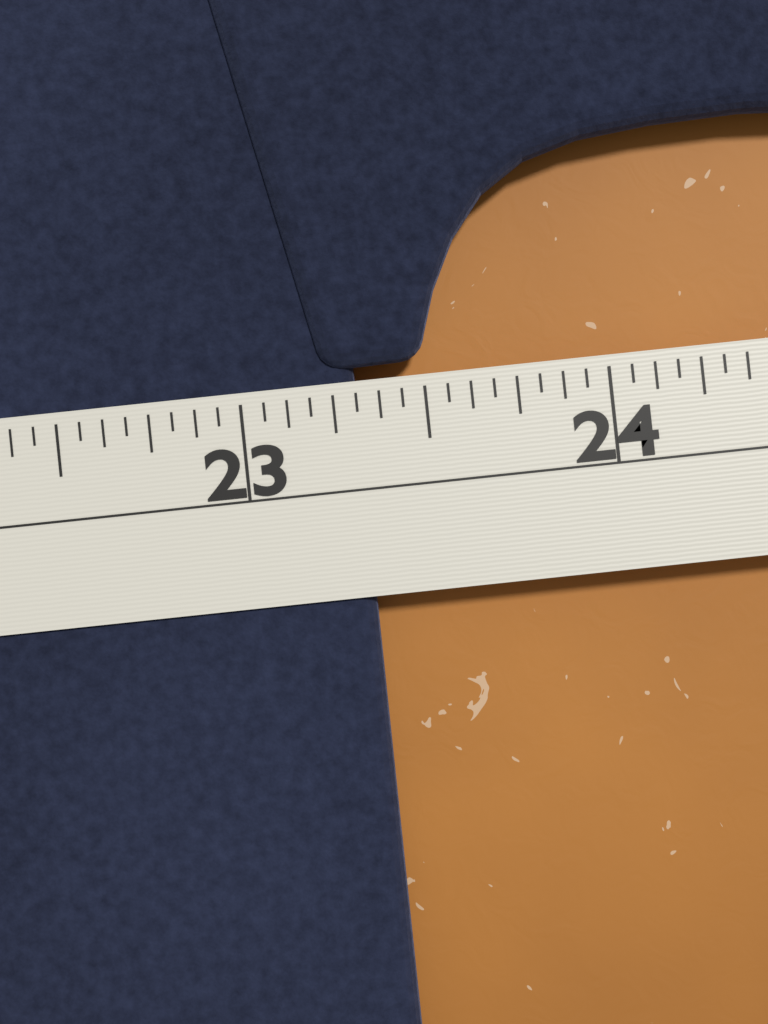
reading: 23.3125 in
